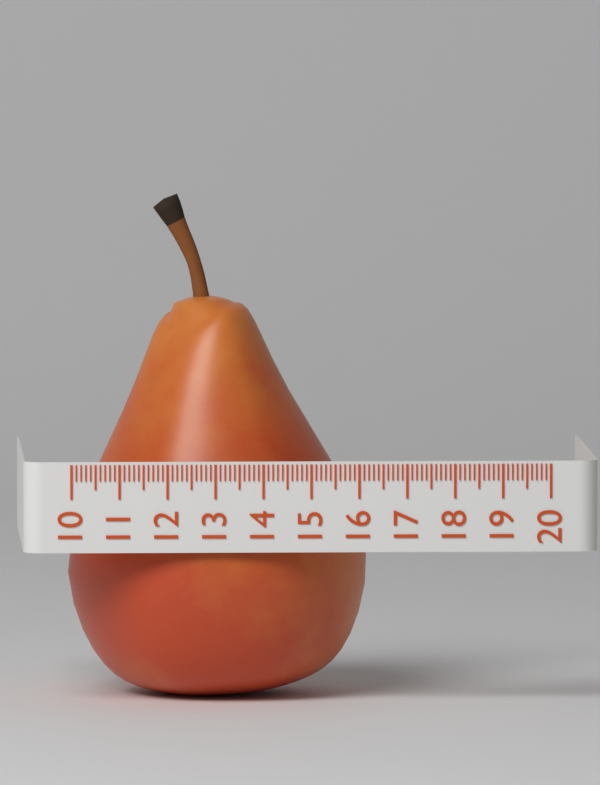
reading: 16.3 (no unit)
